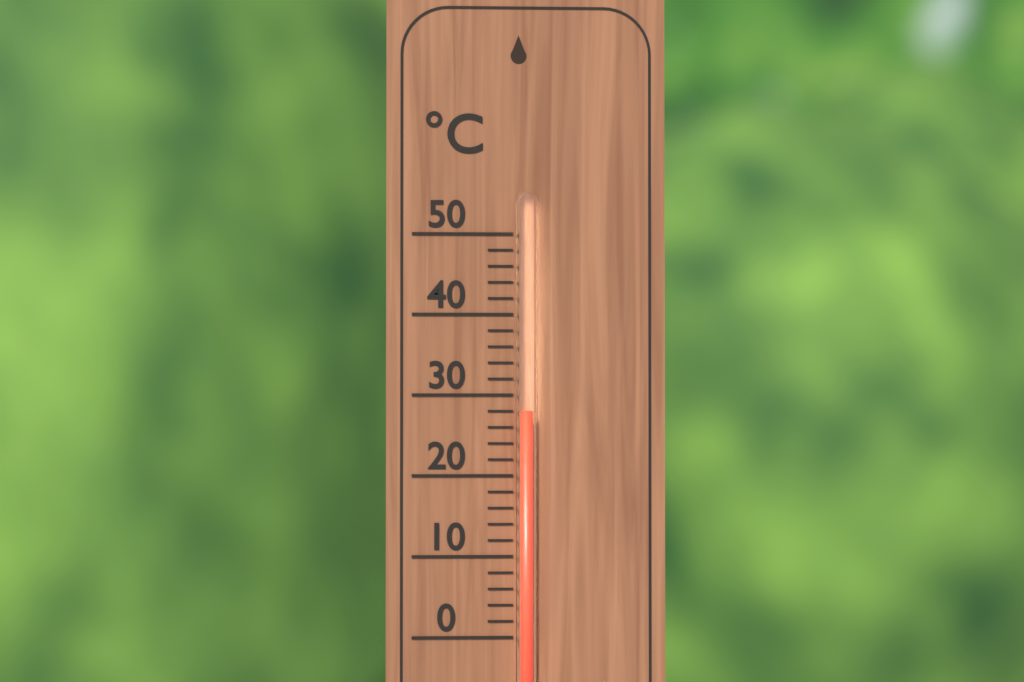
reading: 28 °C
